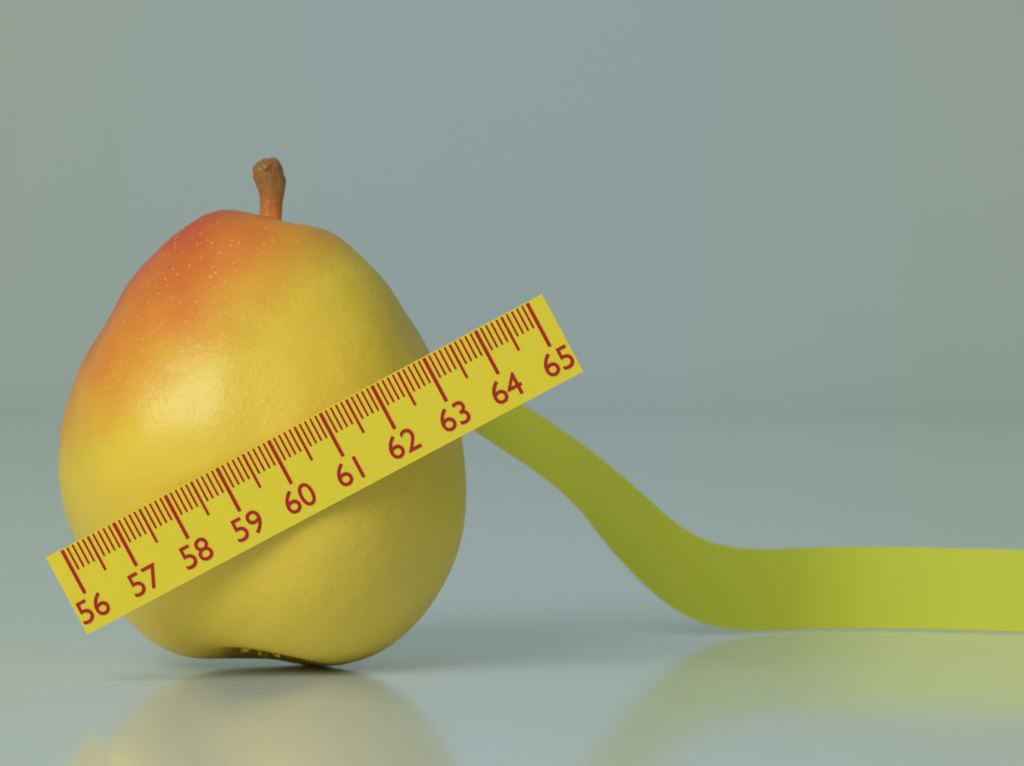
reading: 63.0 (no unit)
